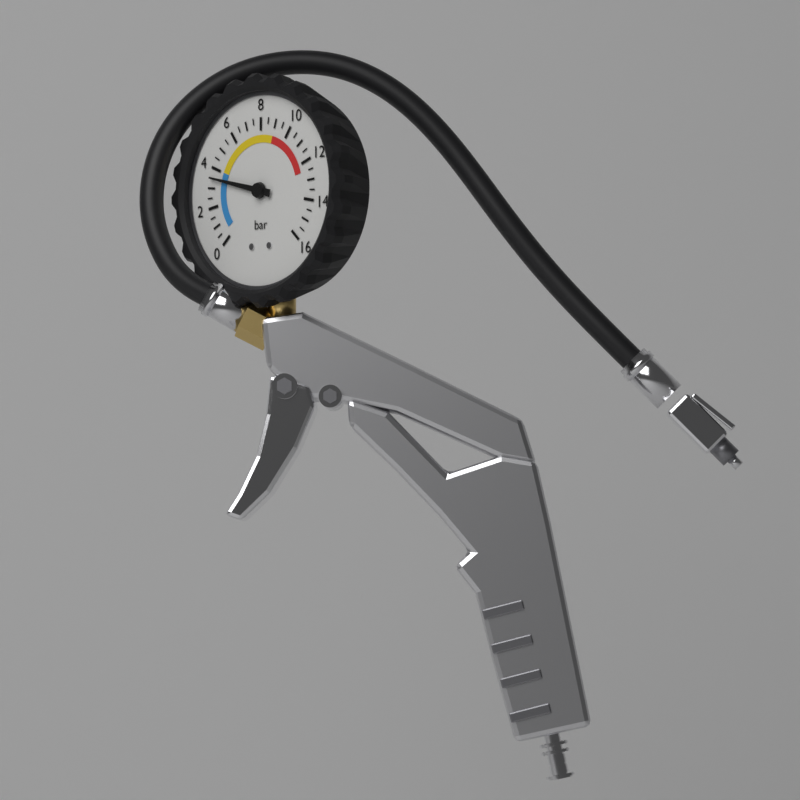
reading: 3.5 bar
